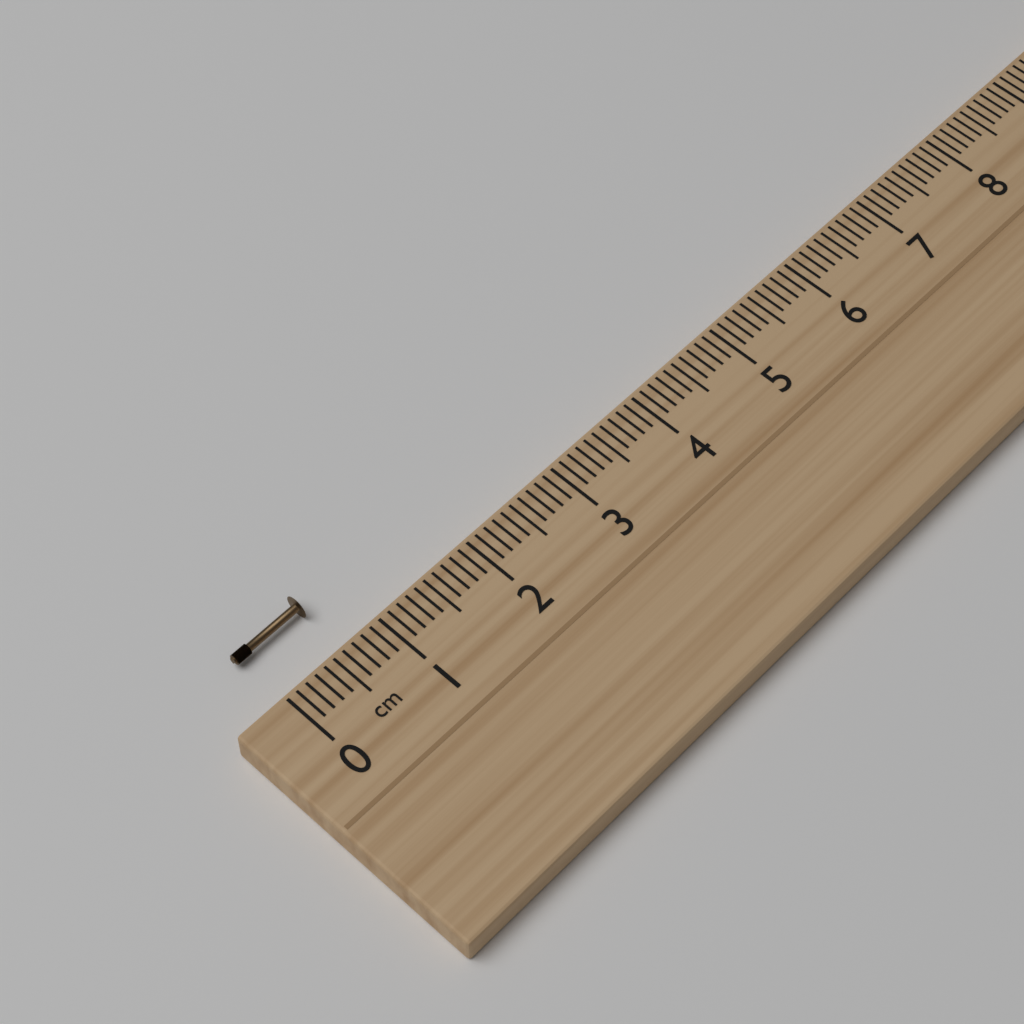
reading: 0.7 cm
